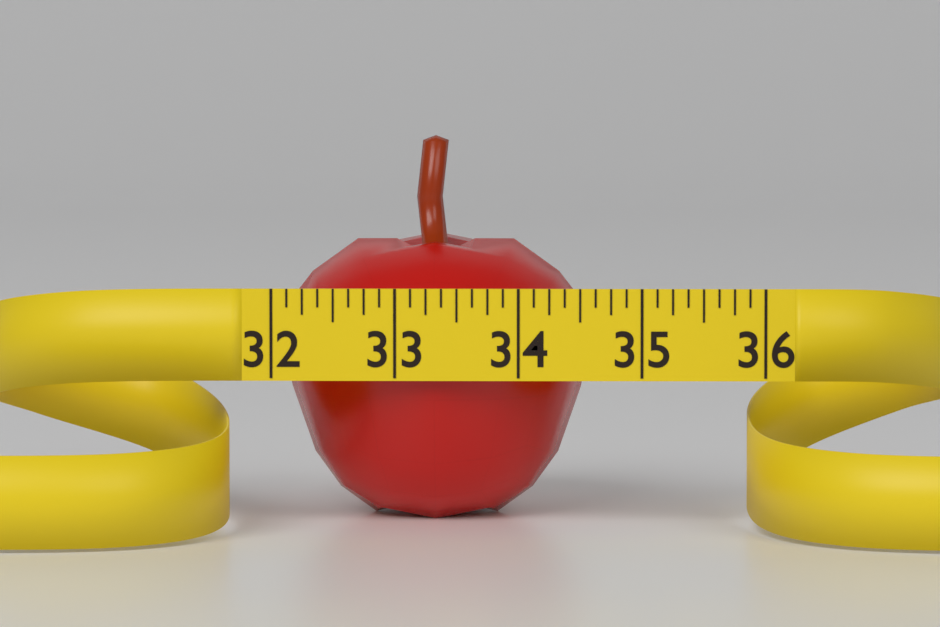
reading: 34.625 (no unit)
